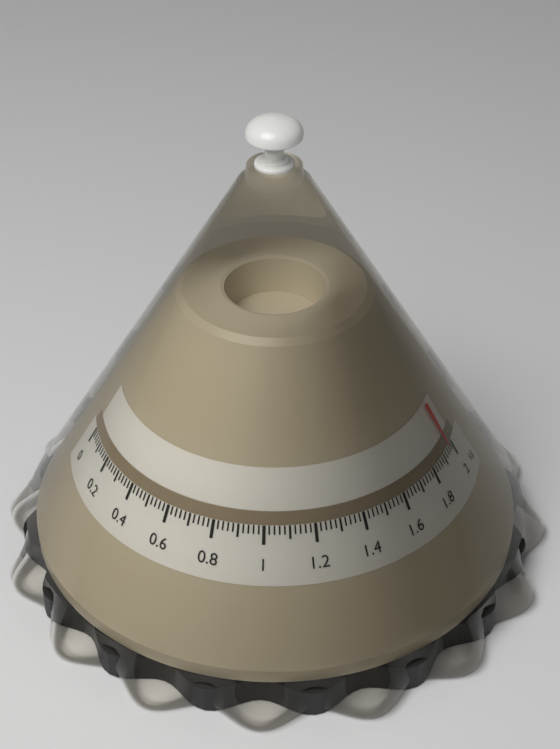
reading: 1.96 kg
